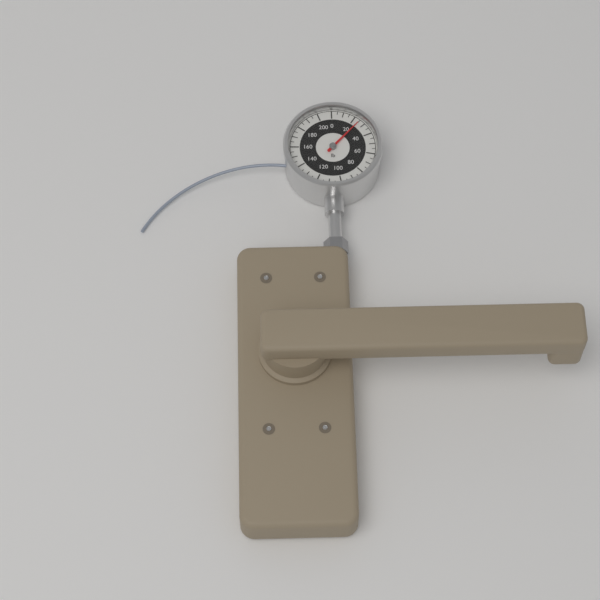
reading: 25 lb
